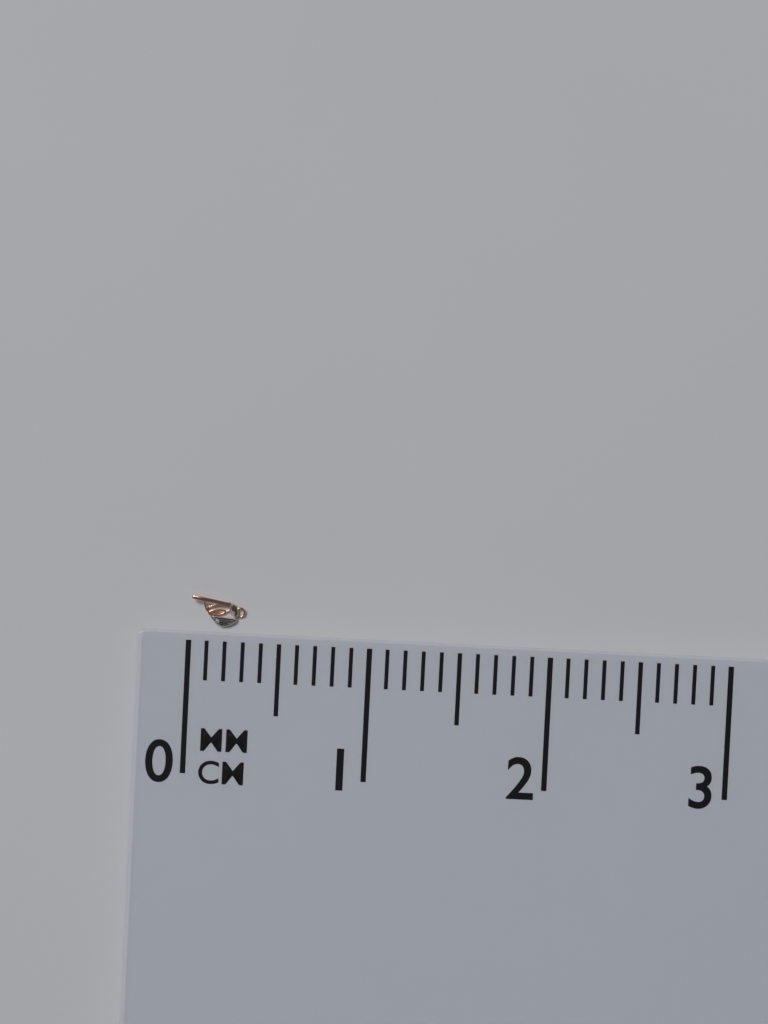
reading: 0.3 cm
